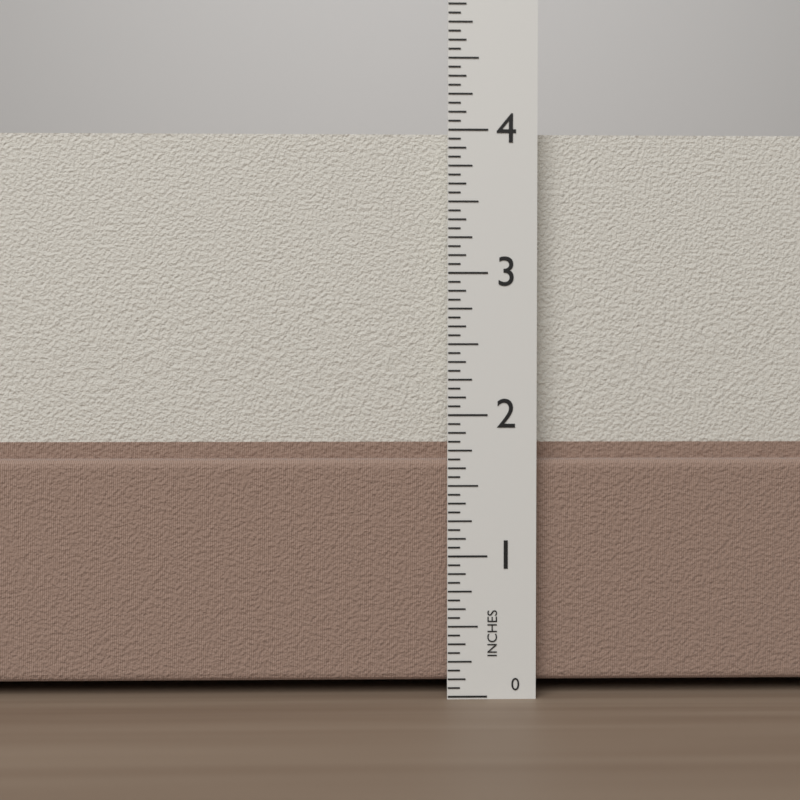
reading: 4.0000 in
